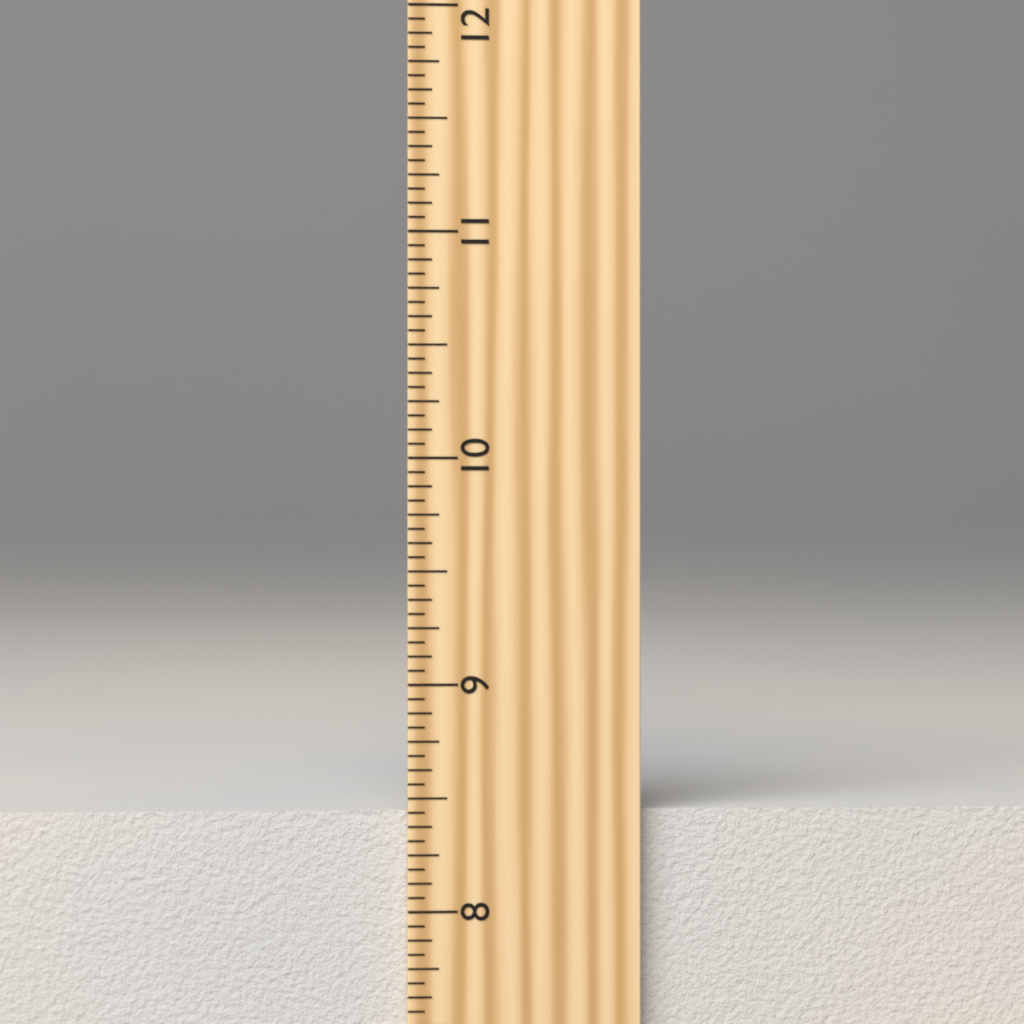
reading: 8.4375 inch
